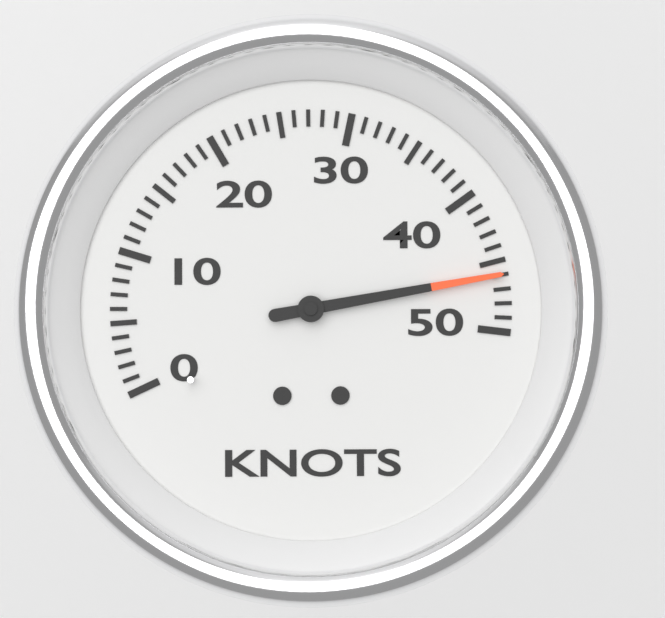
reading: 46 knots
